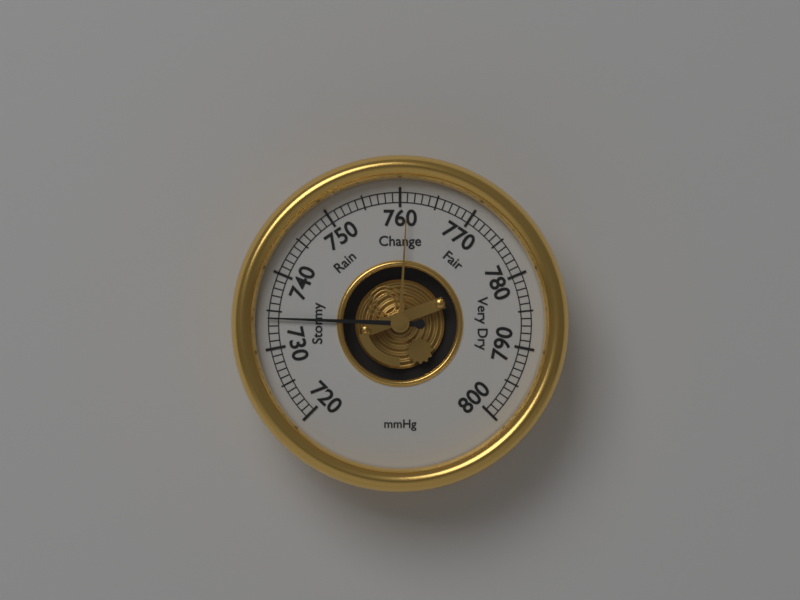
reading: 734 mmHg
